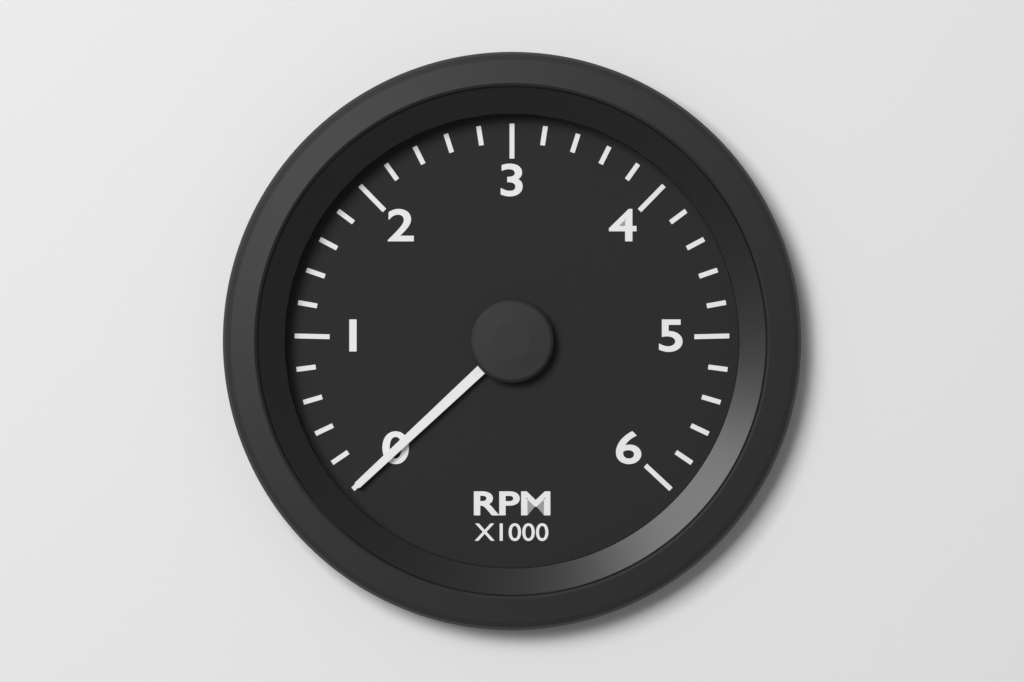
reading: 0 RPM
